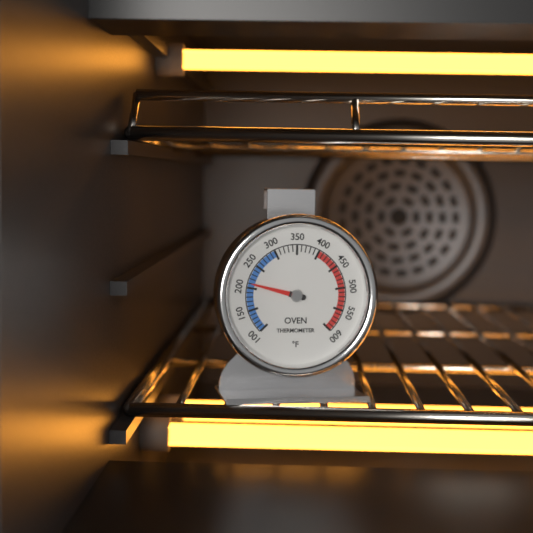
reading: 210 °F
